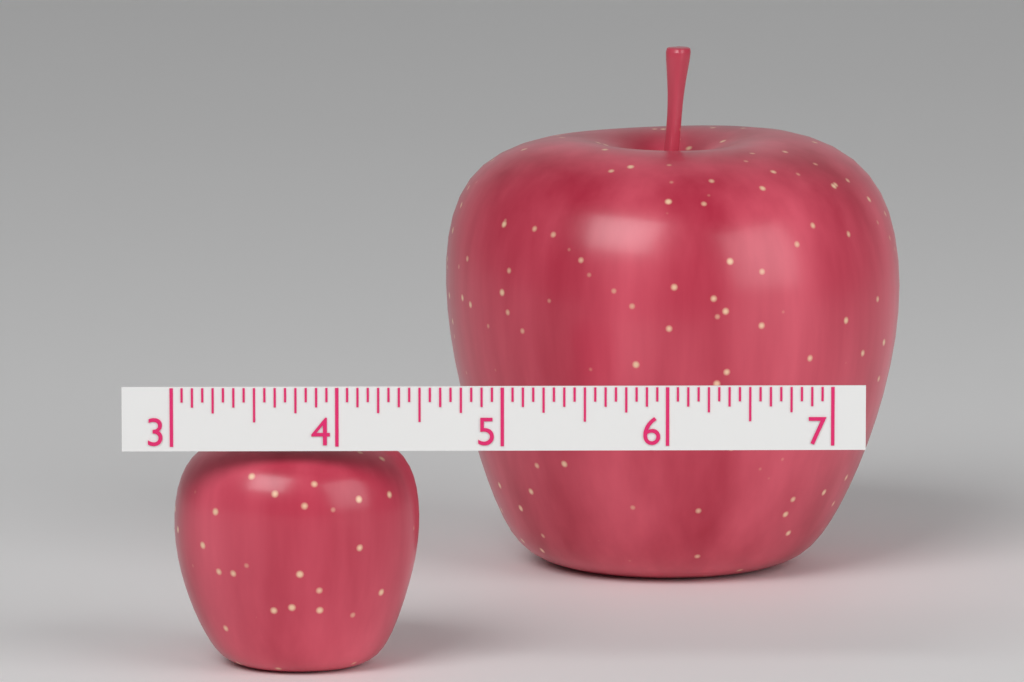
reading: 4.5000 (no unit)
